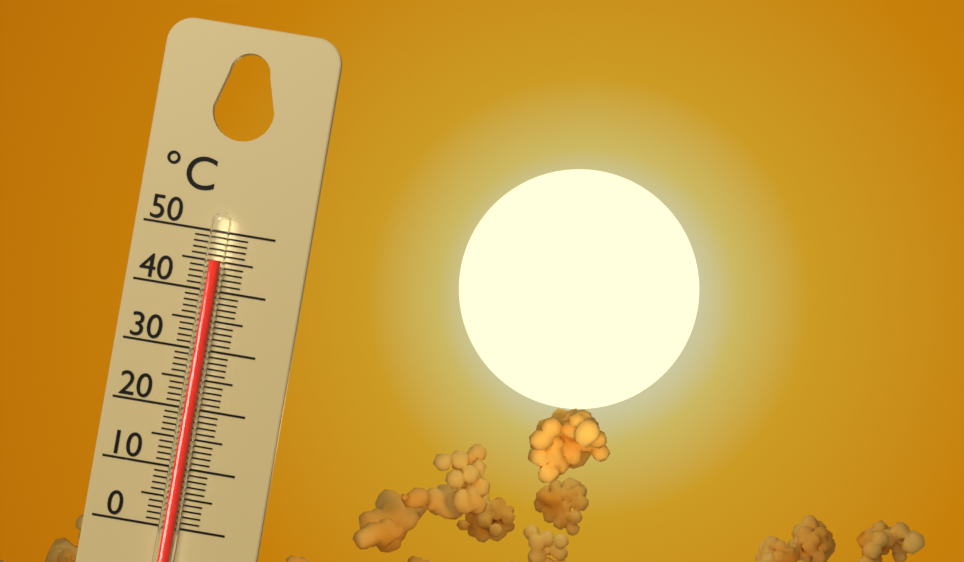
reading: 45 °C
